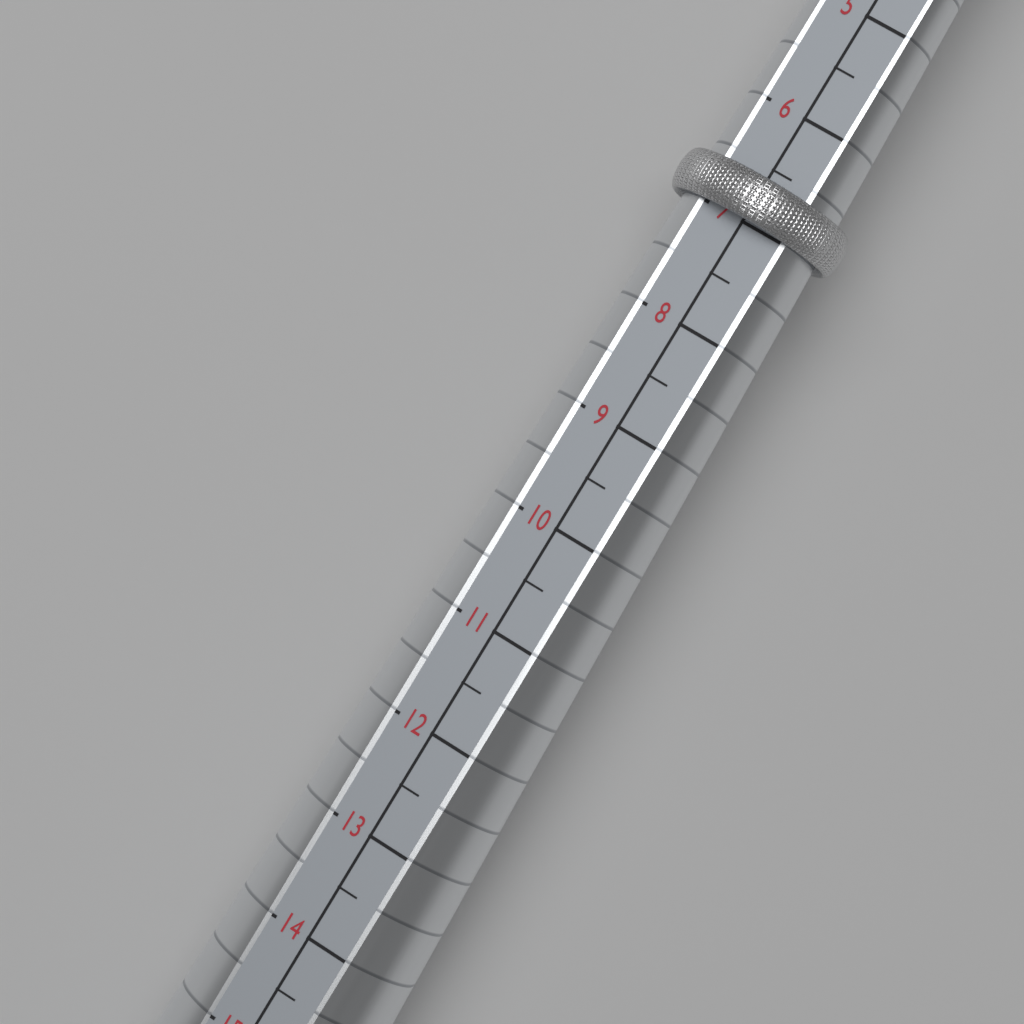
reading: 7.0 (no unit)
